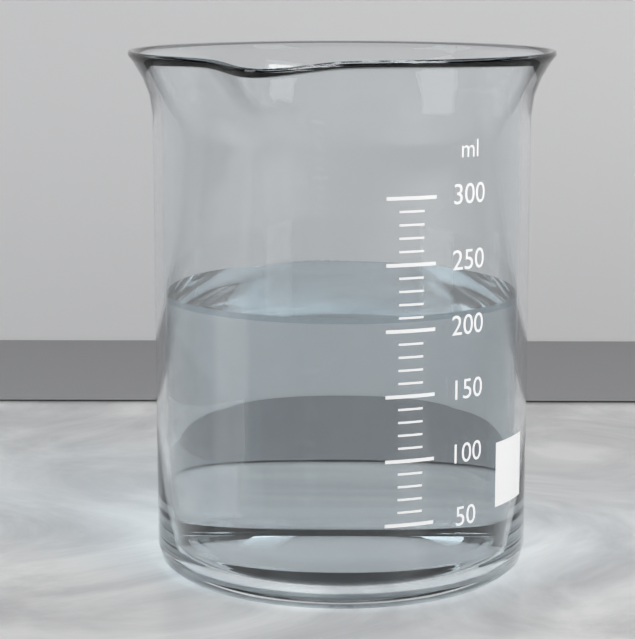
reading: 210 ml
